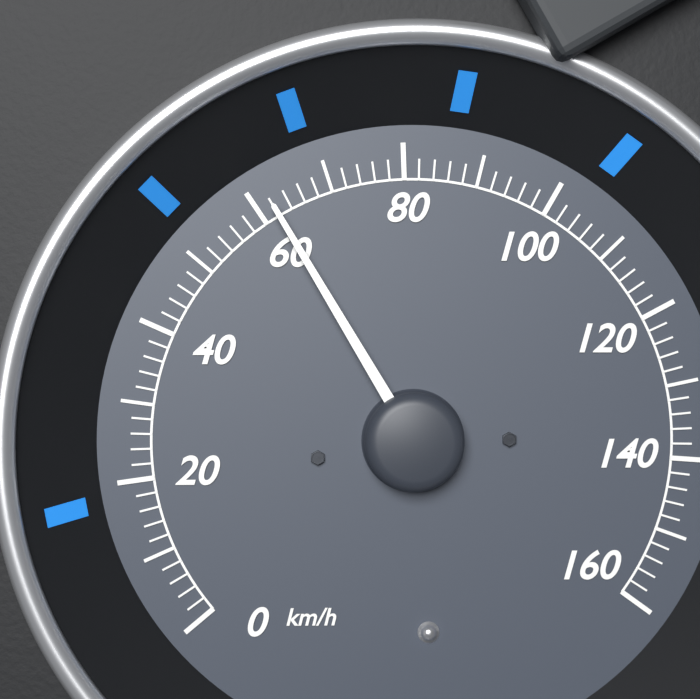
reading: 62 km/h
